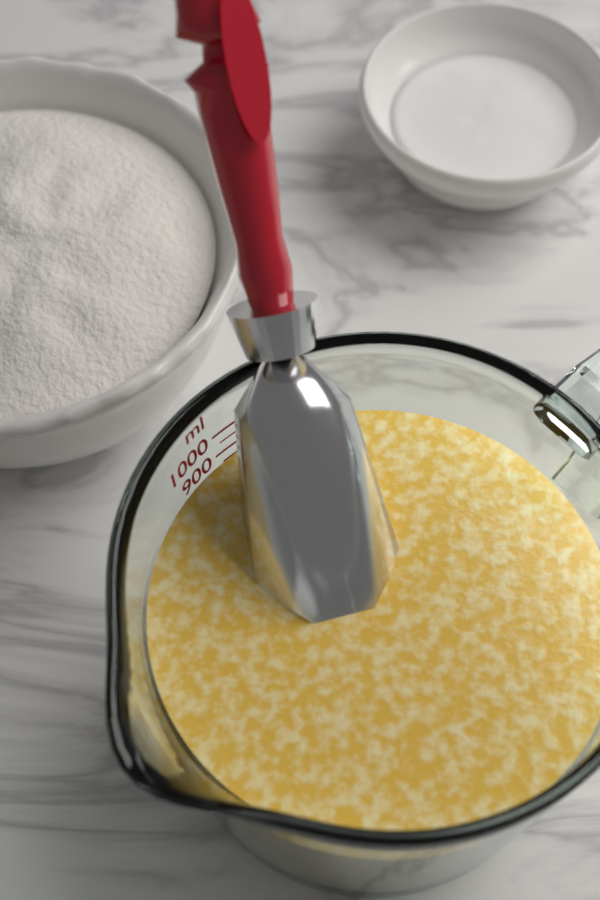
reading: 850 ml
